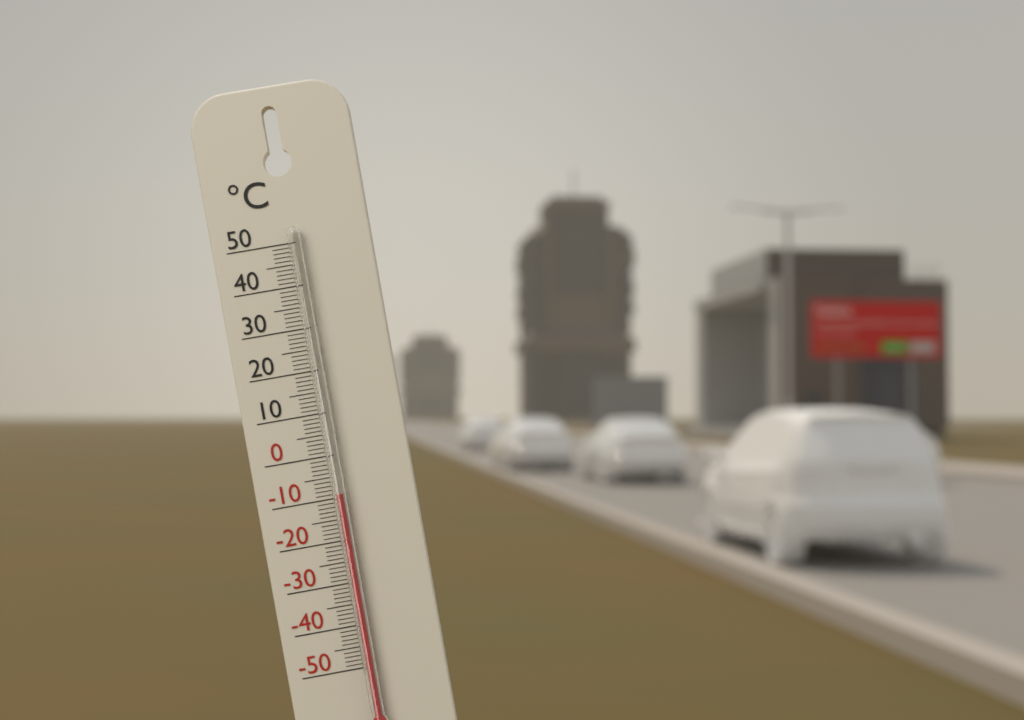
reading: -9 °C
